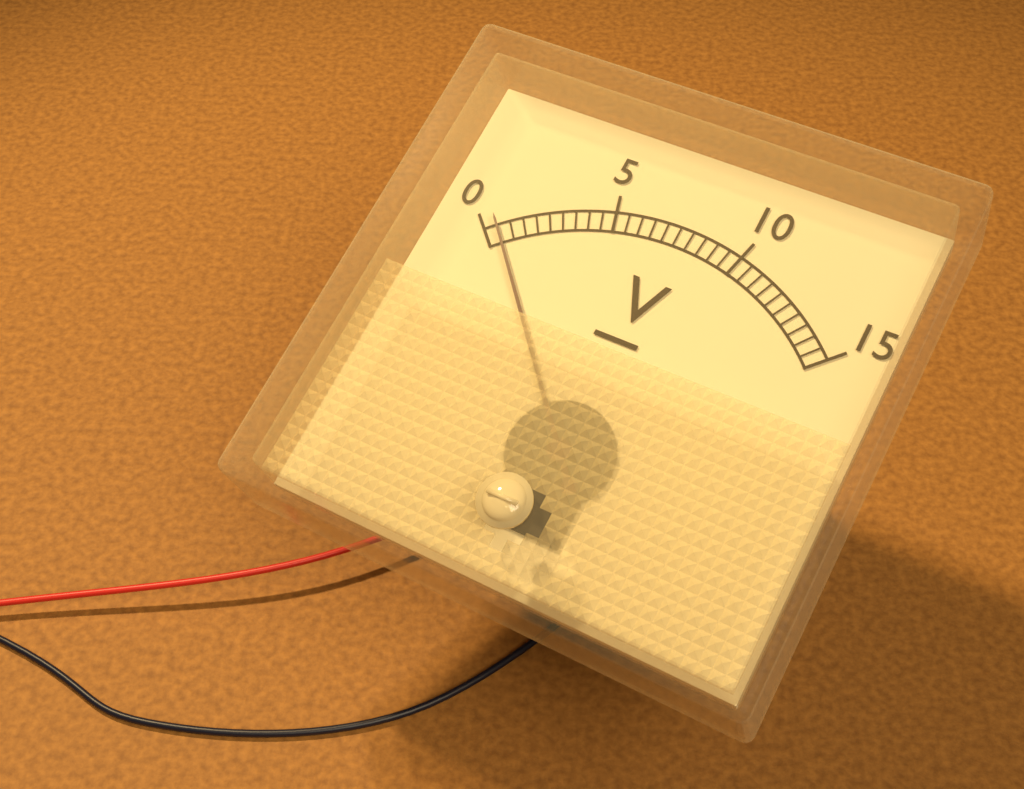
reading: 0.5 V
